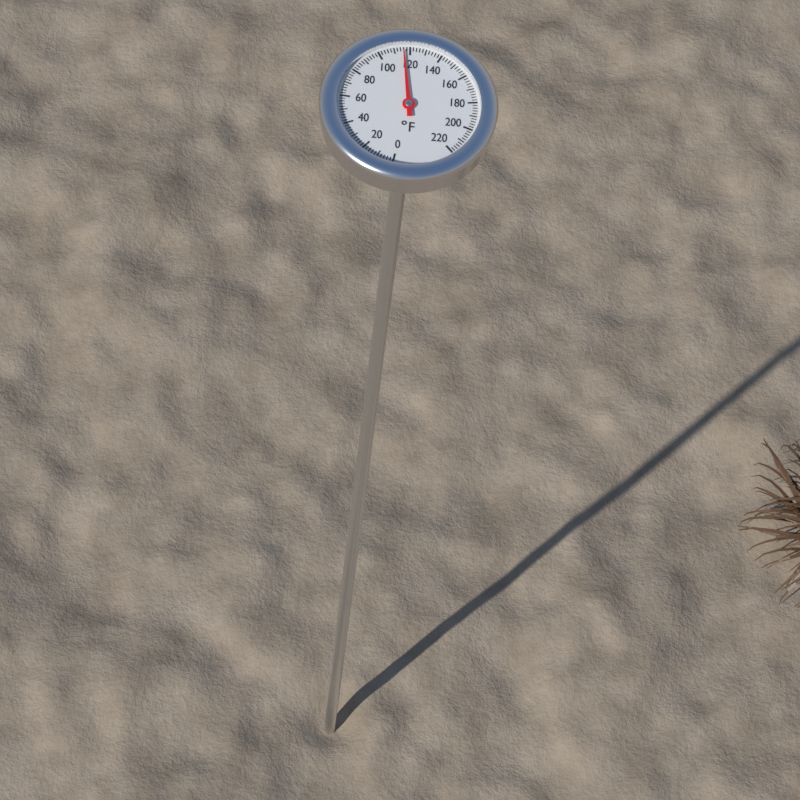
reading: 116 °F
